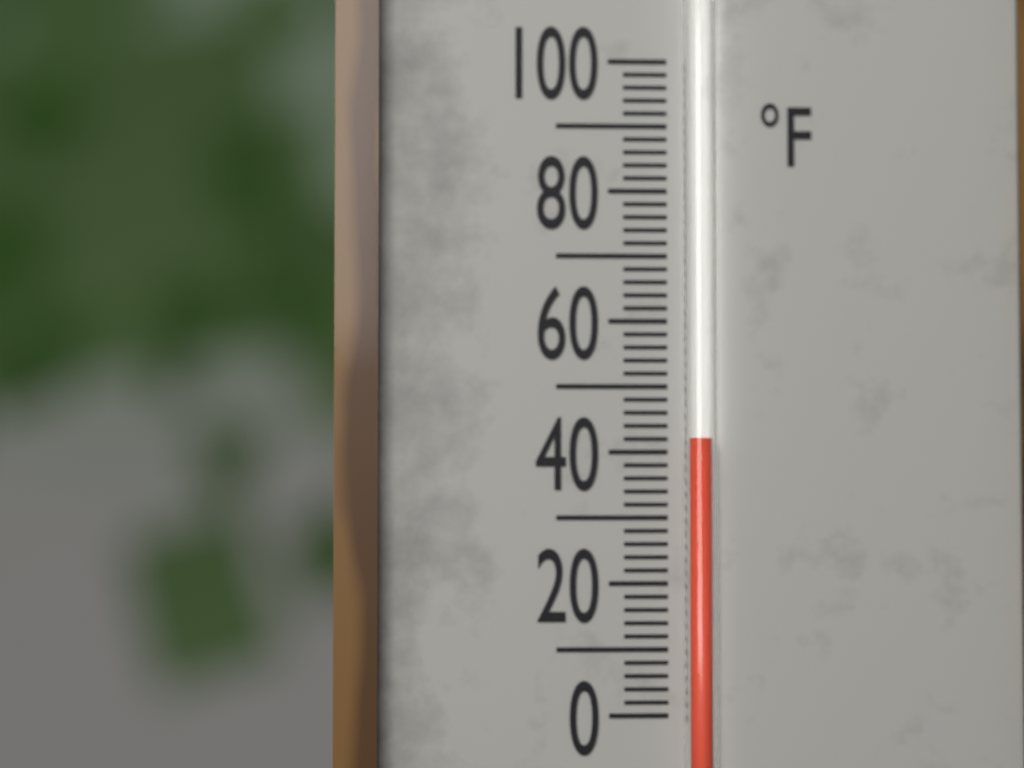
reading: 42 °F
